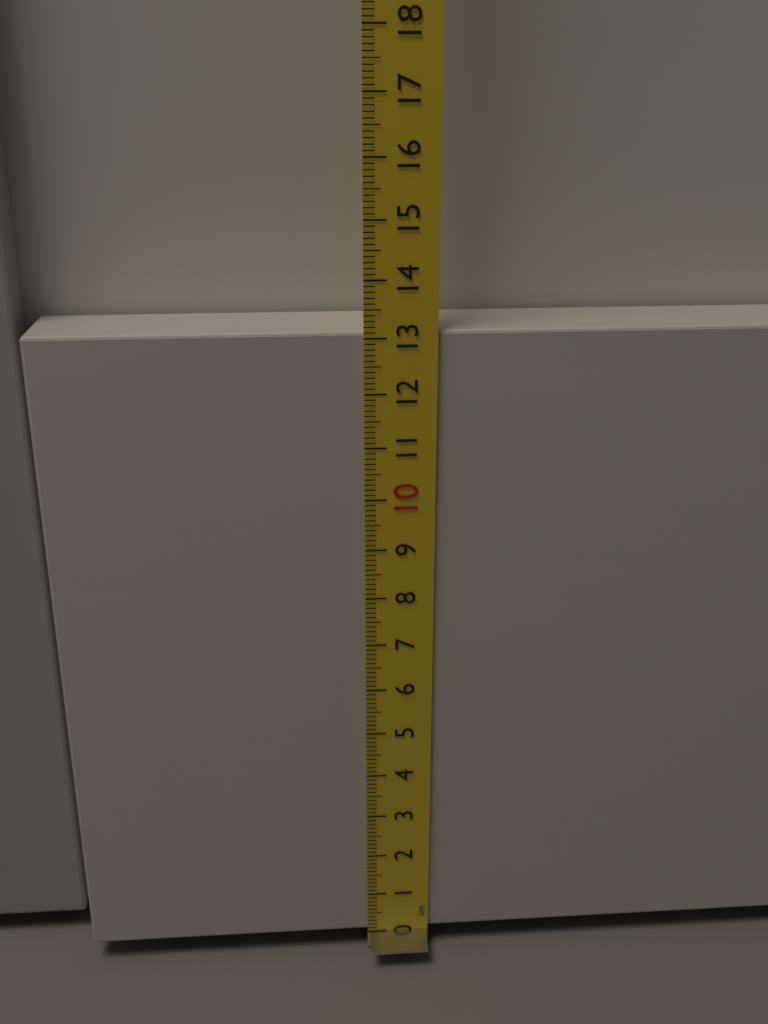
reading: 13.1 cm
